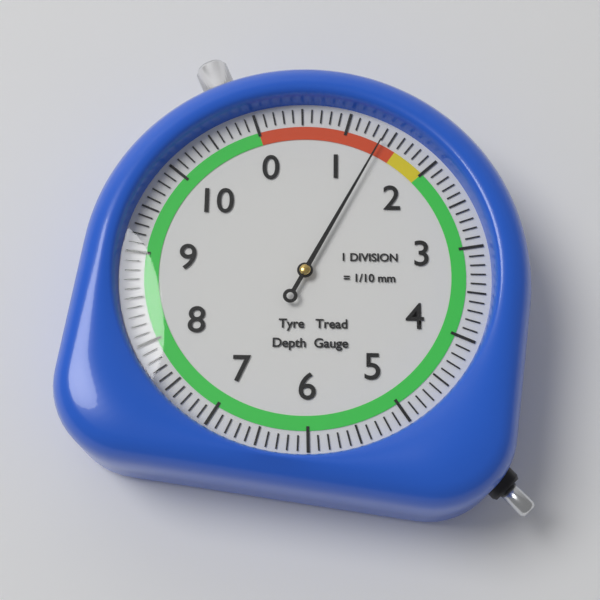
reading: 1.4 mm
